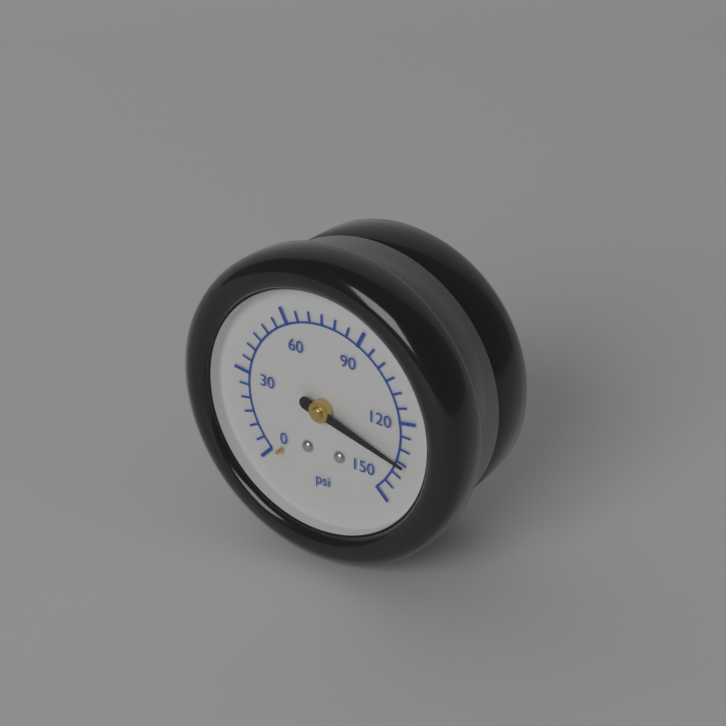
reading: 135 psi
